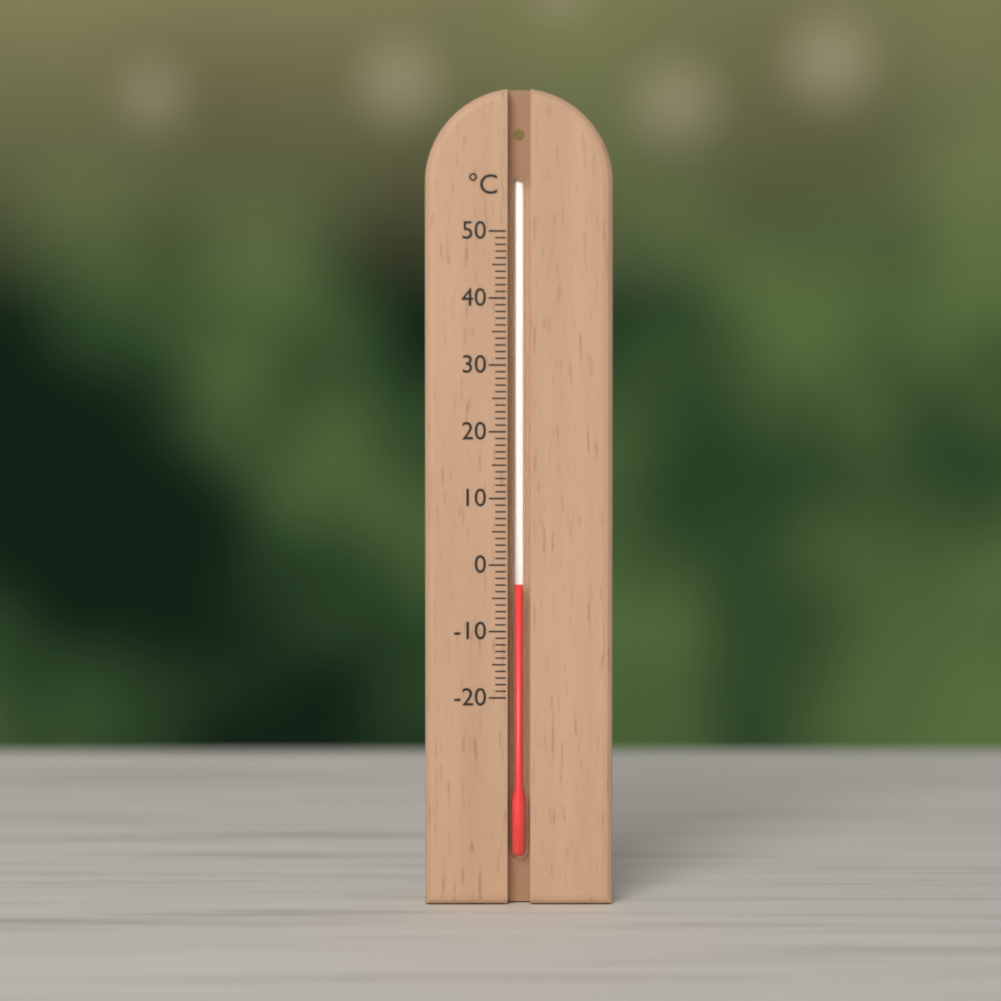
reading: -3 °C
